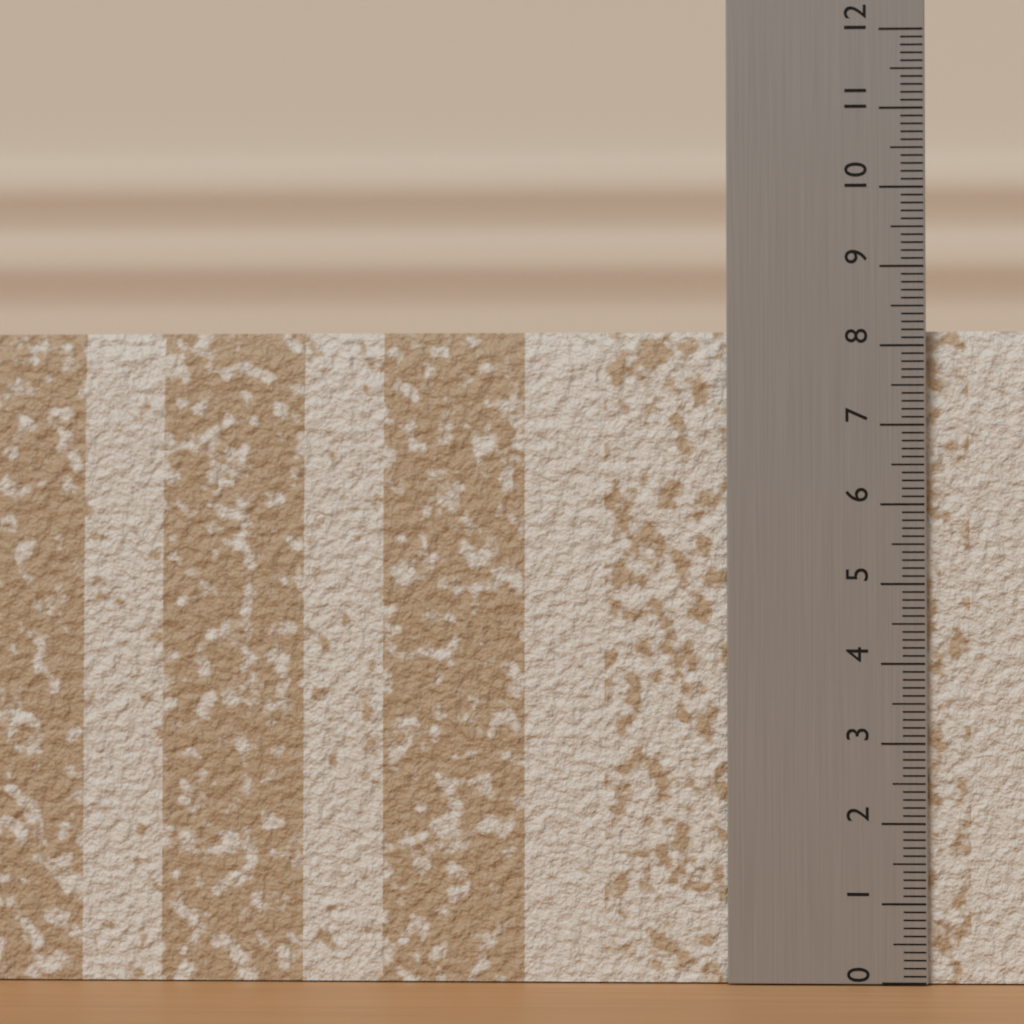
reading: 8.2 (no unit)
